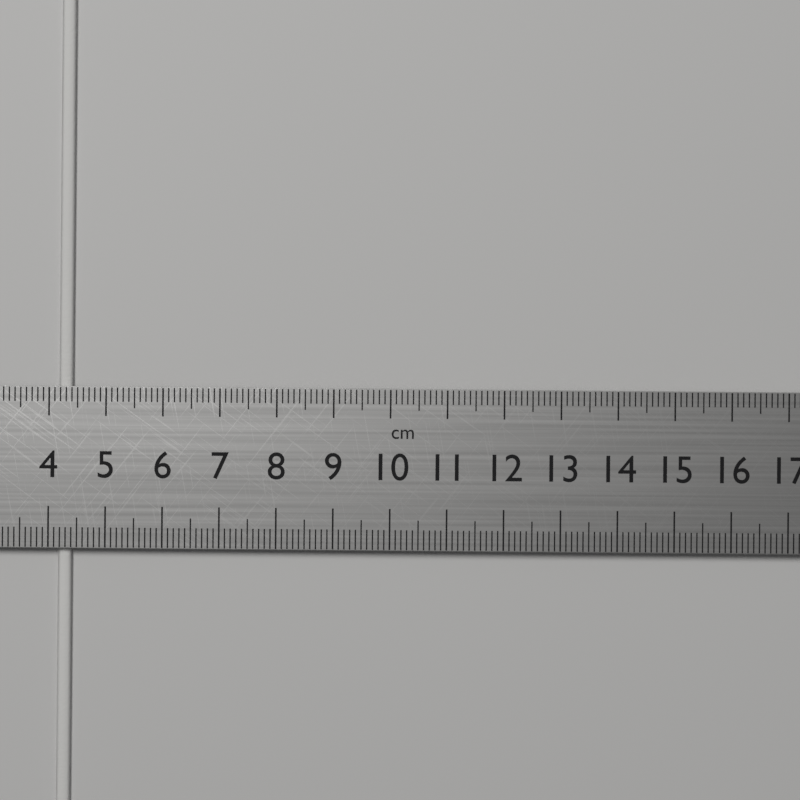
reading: 4.4 cm
